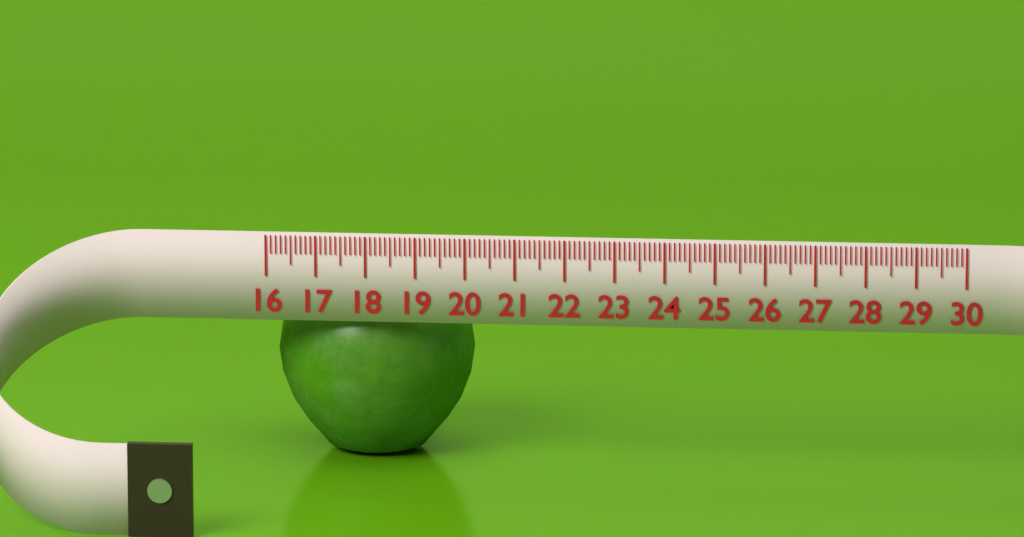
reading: 20.0 (no unit)
